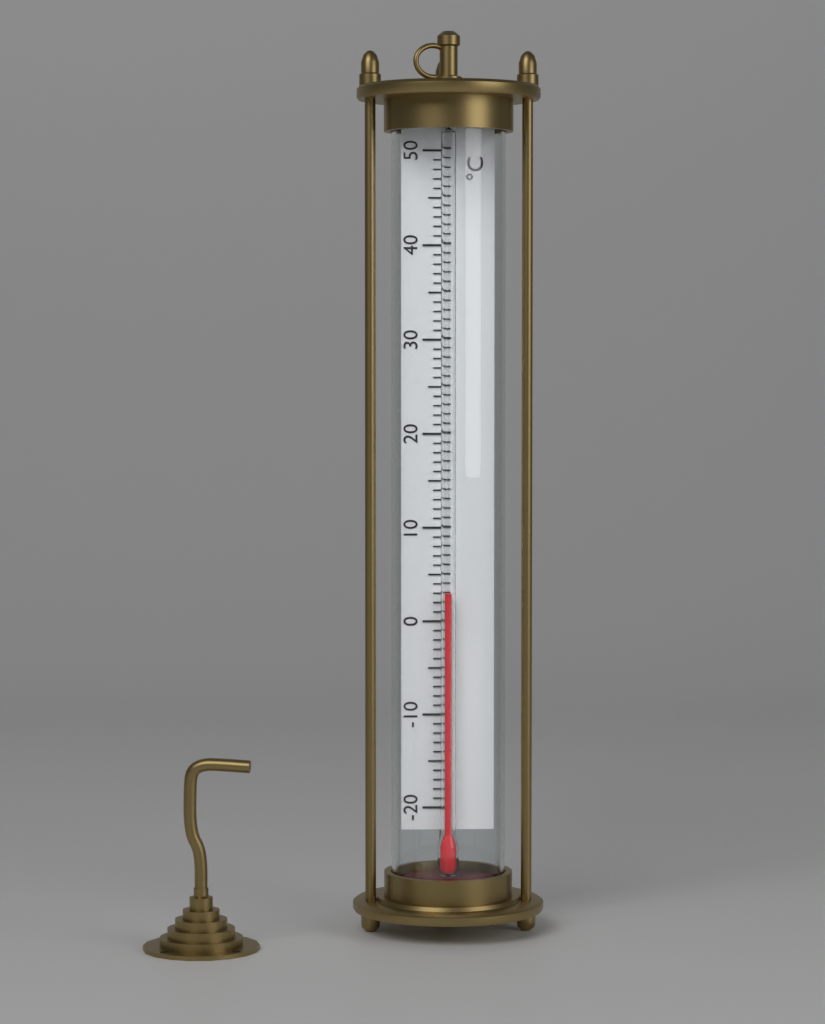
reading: 3 °C
